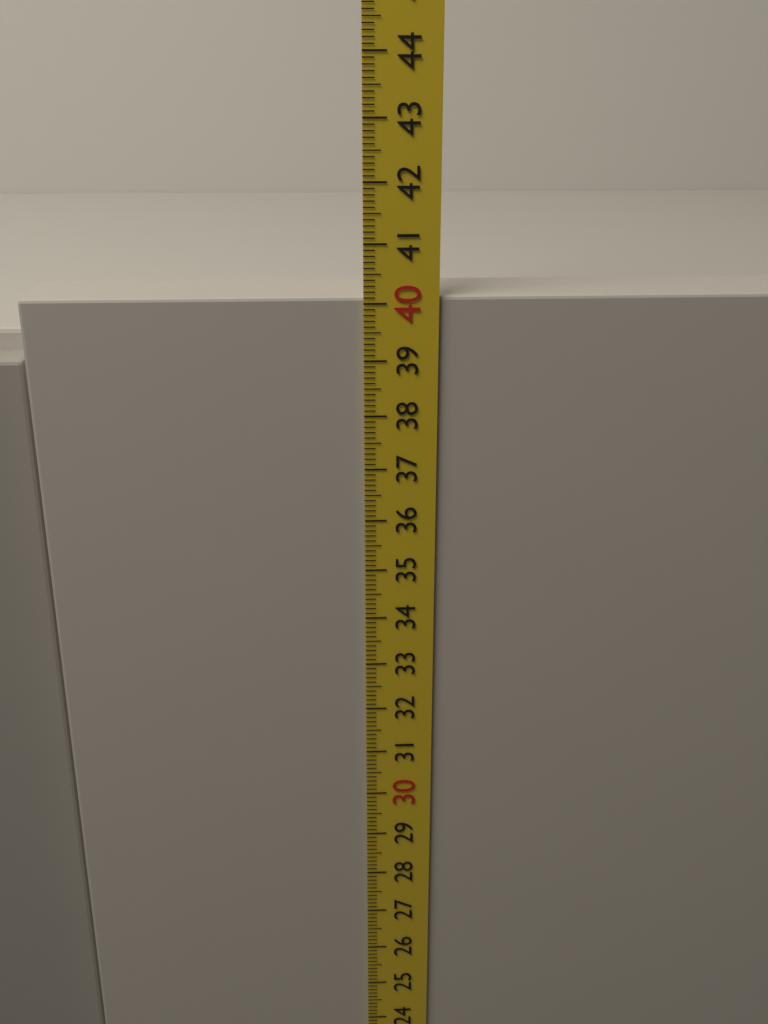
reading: 40.1 cm
